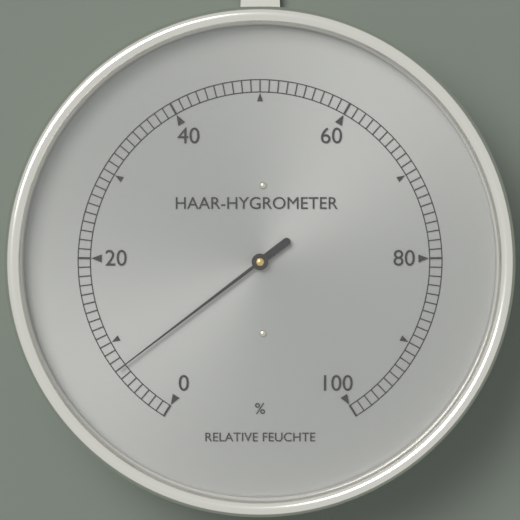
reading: 7 %
